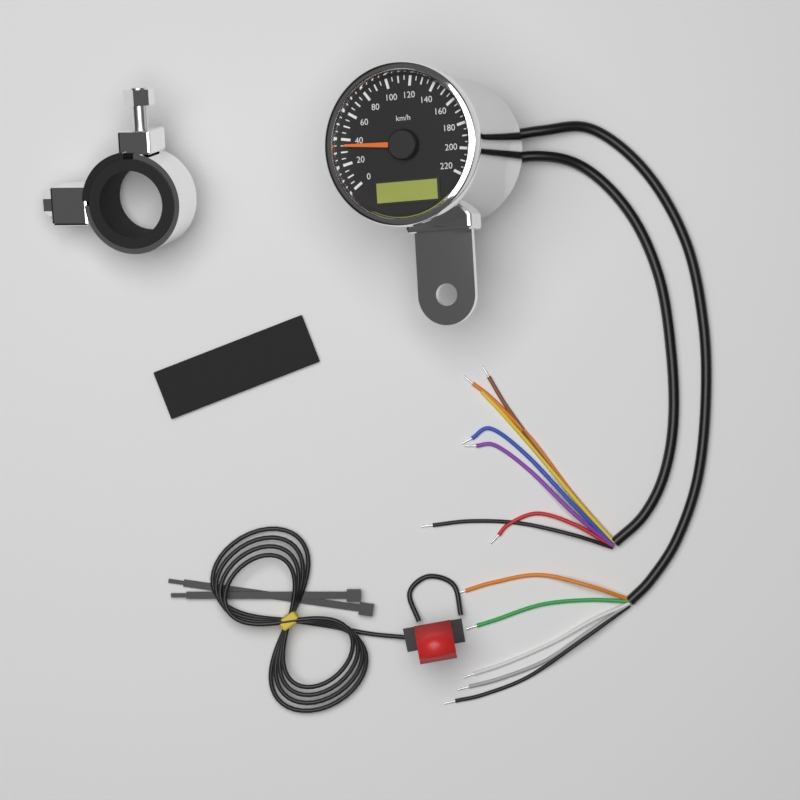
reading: 35 km/h
